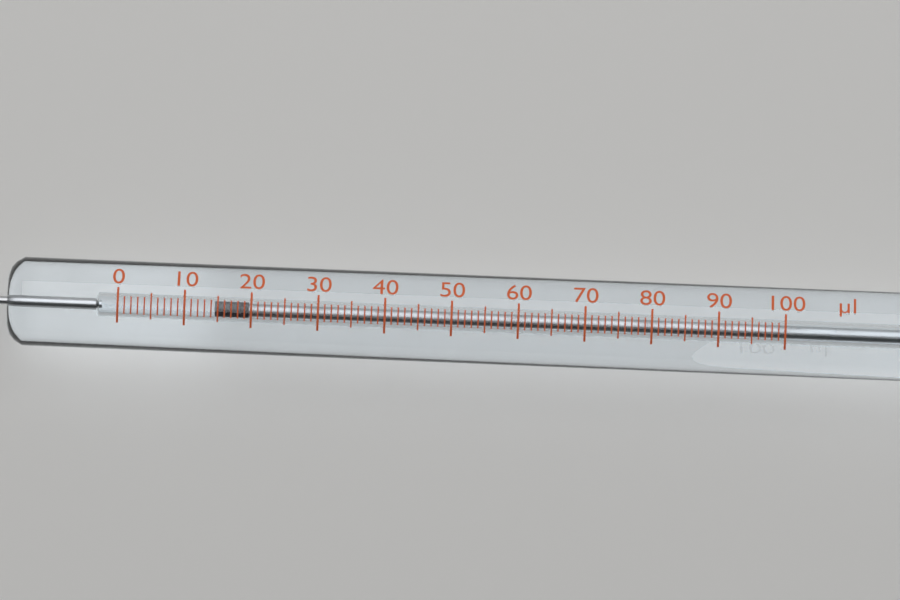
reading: 15 µl
